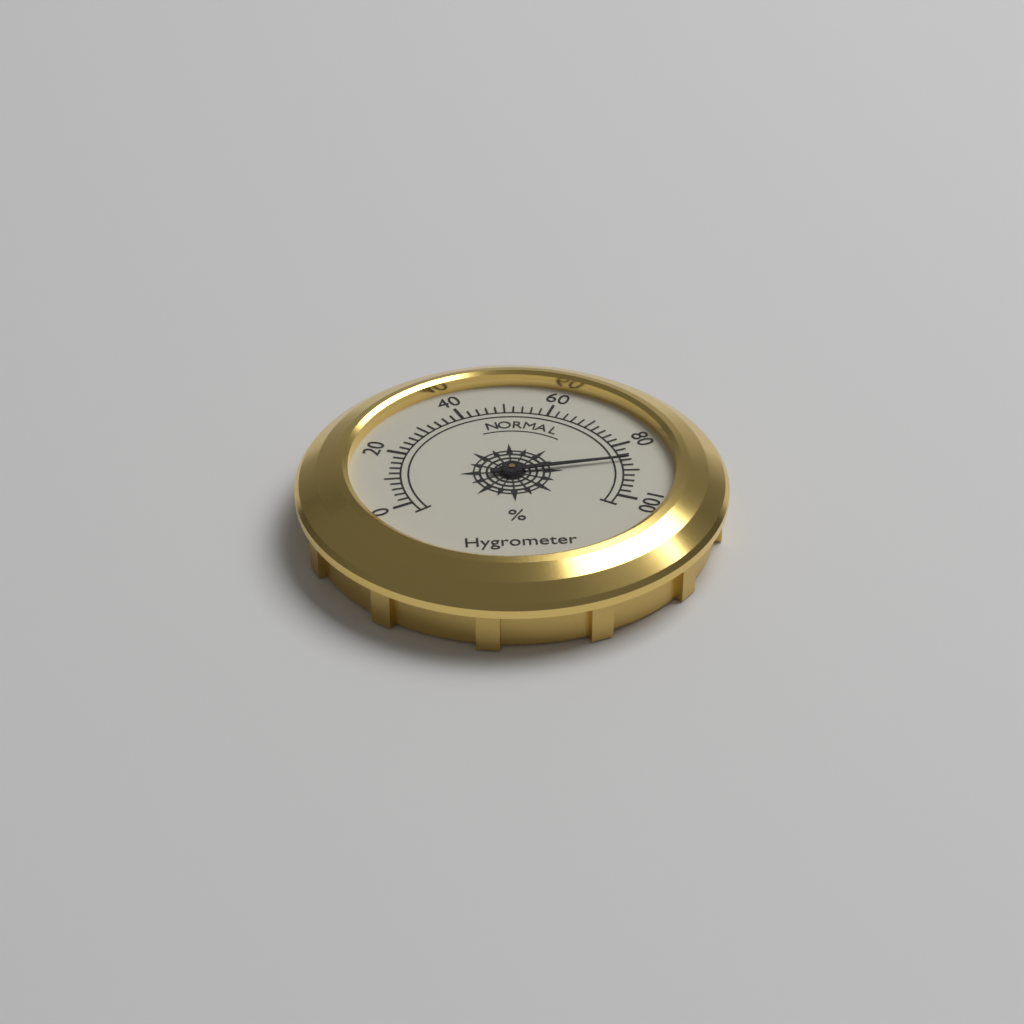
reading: 86 %
